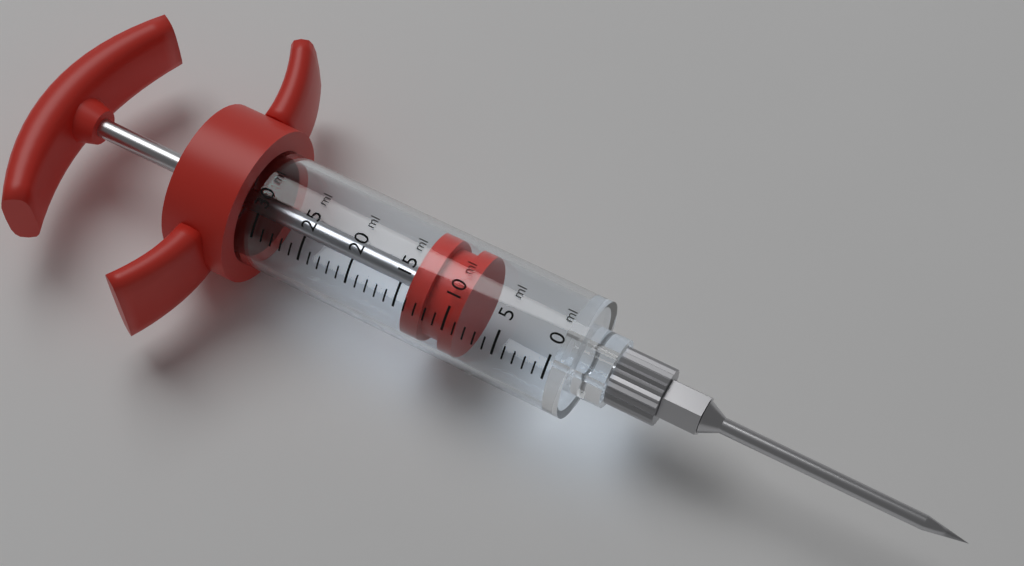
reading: 9 ml
